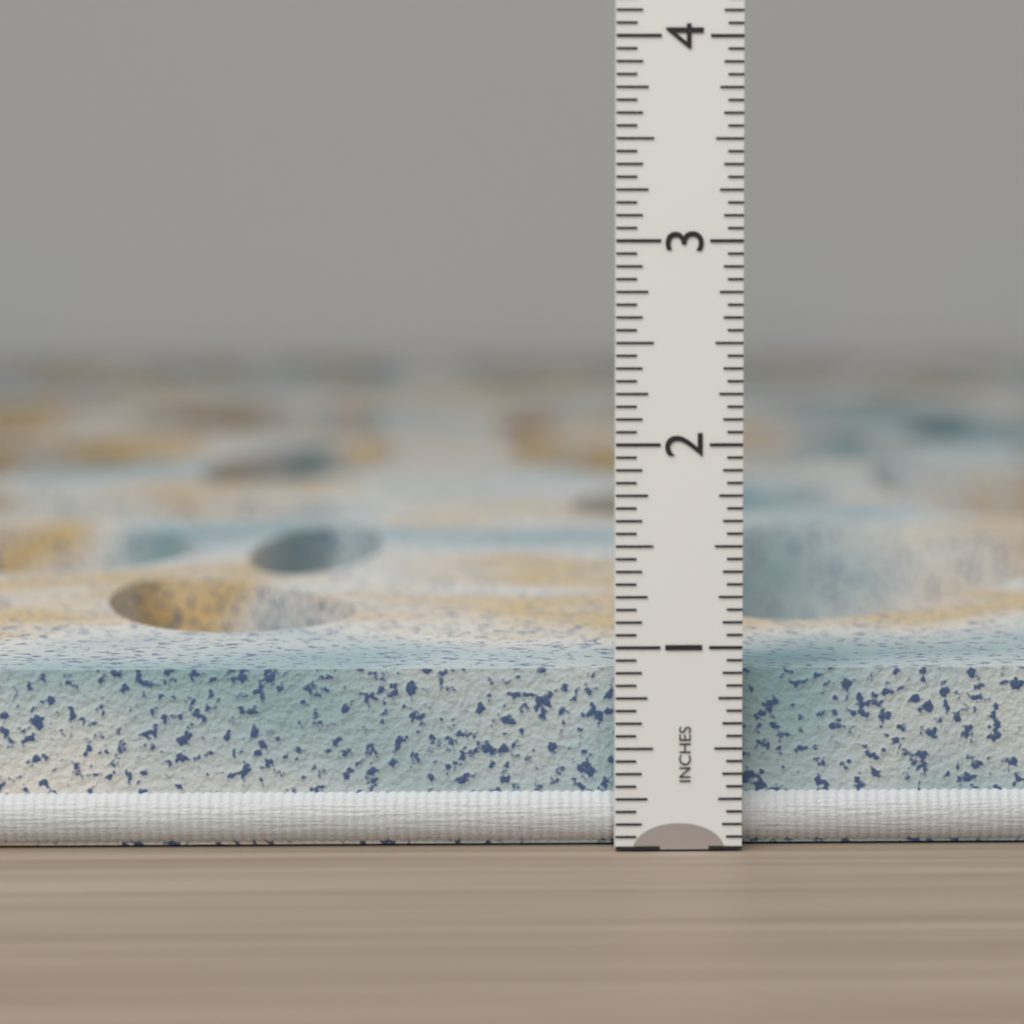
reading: 0.8750 in
